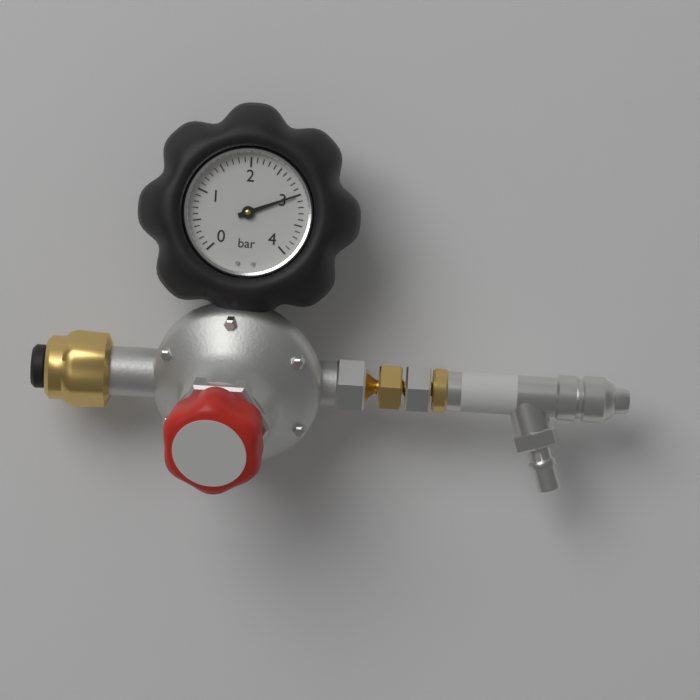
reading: 3.0 bar
